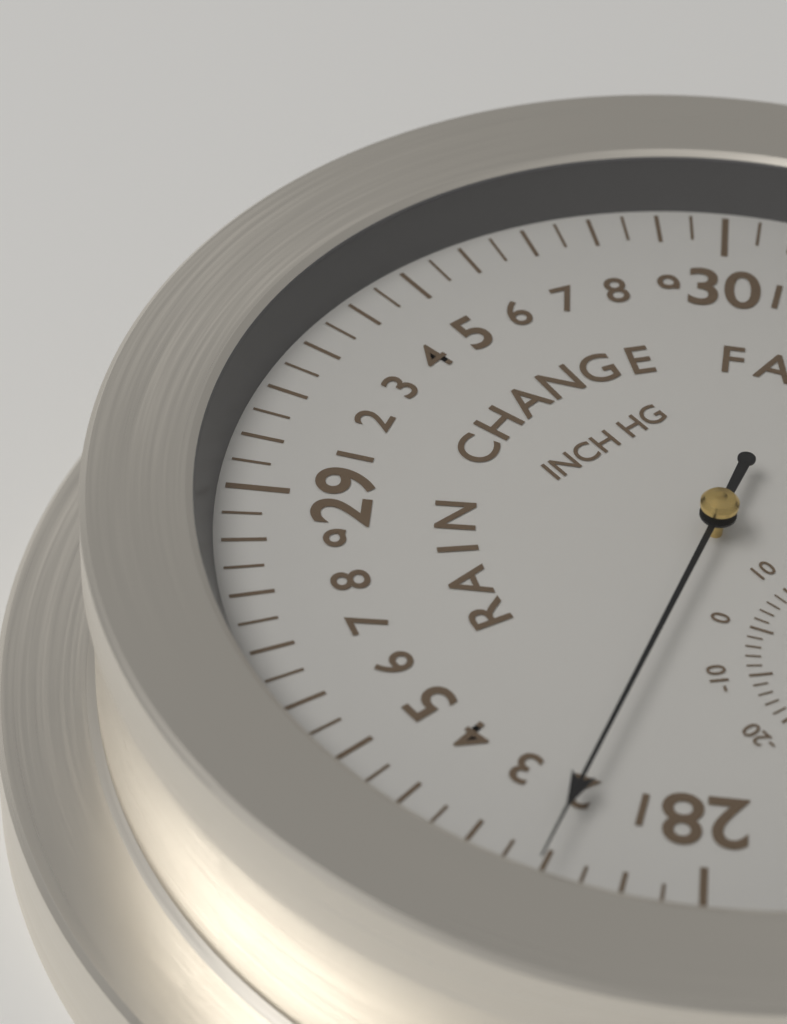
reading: 28.20 inHg
